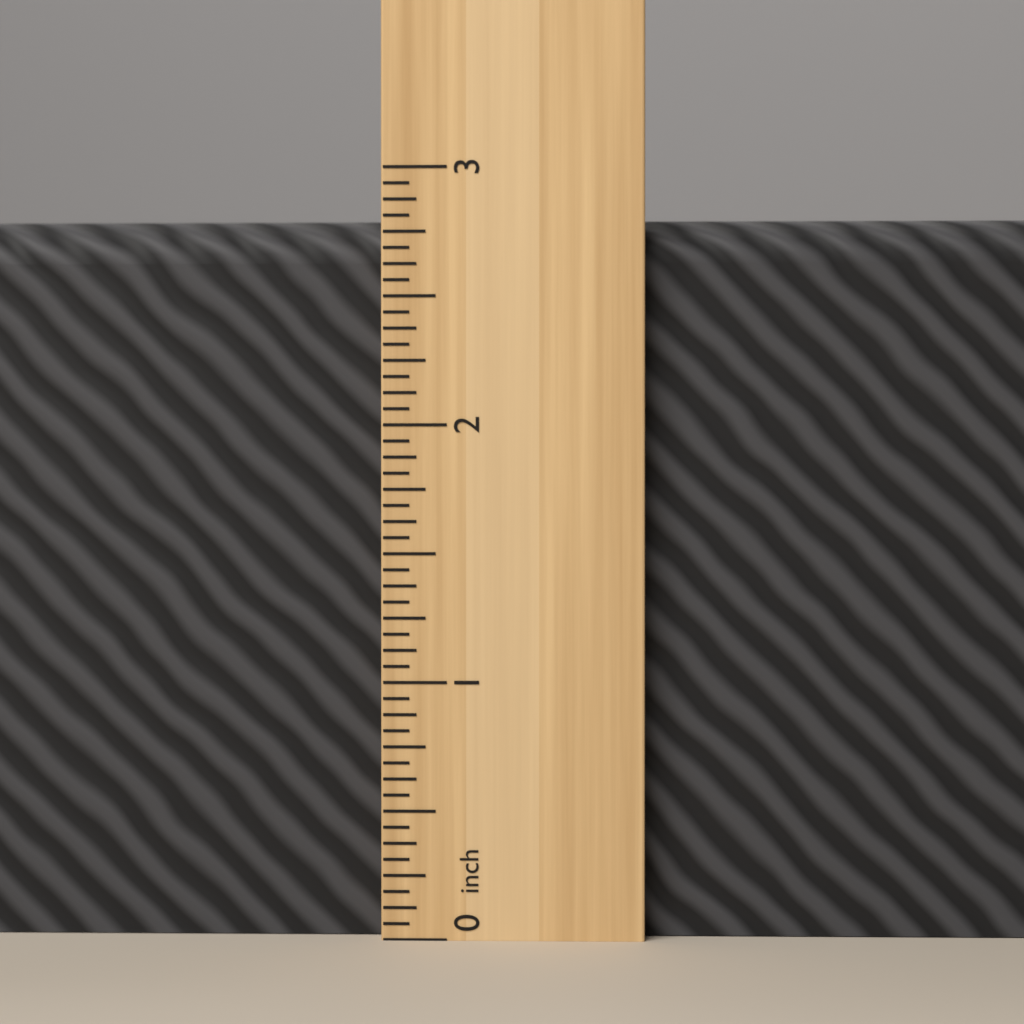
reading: 2.8125 inch
